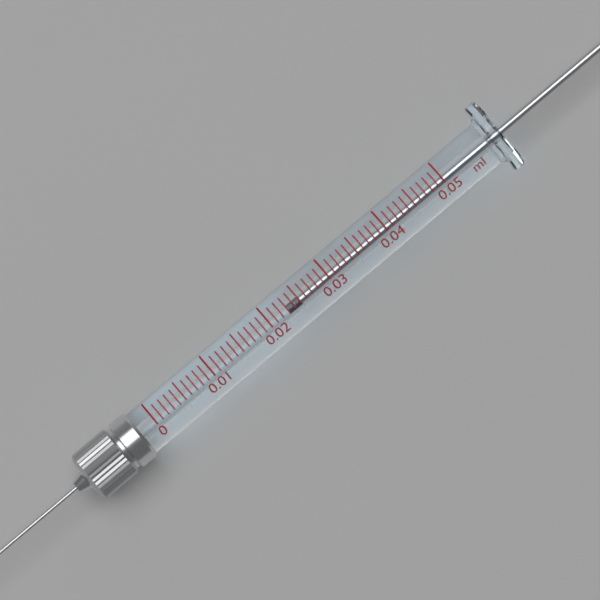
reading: 0.023 ml
